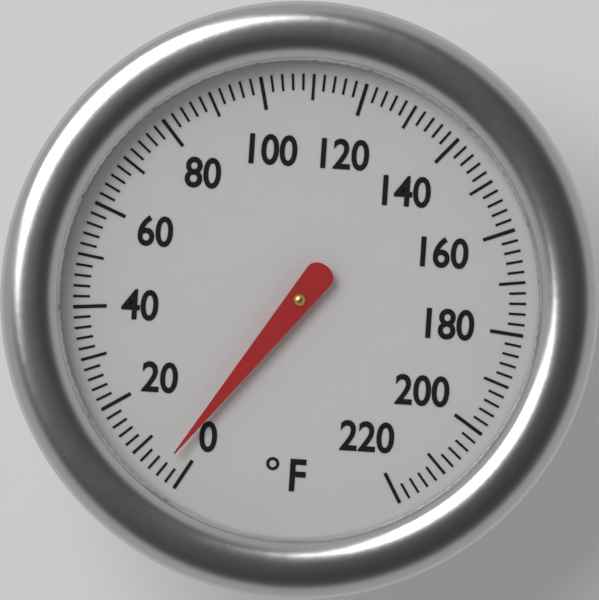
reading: 4 °F
